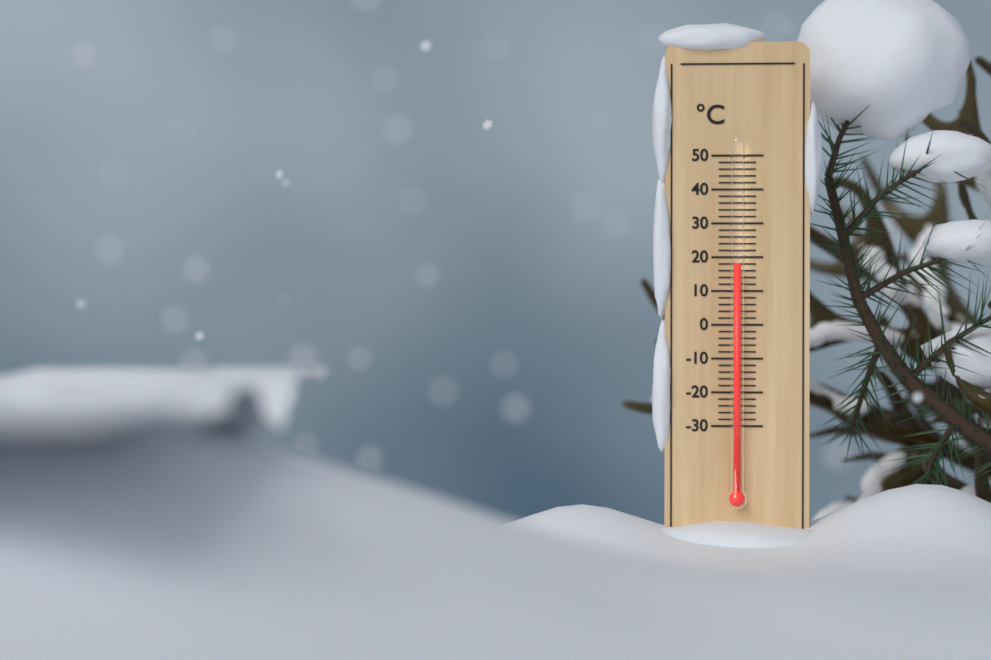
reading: 18 °C
